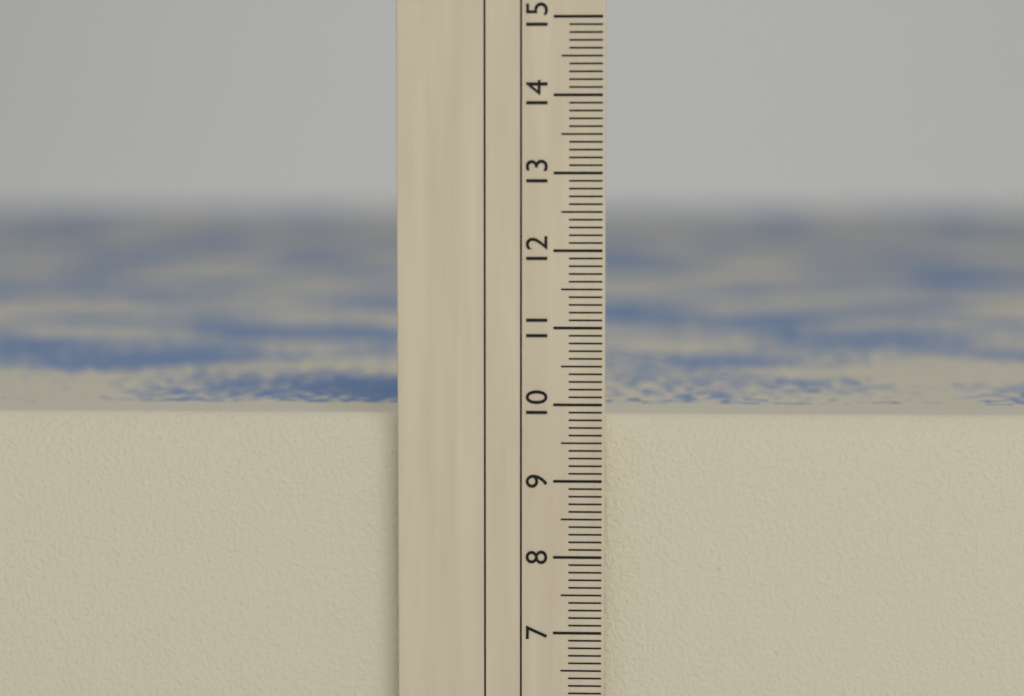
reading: 9.8 cm
